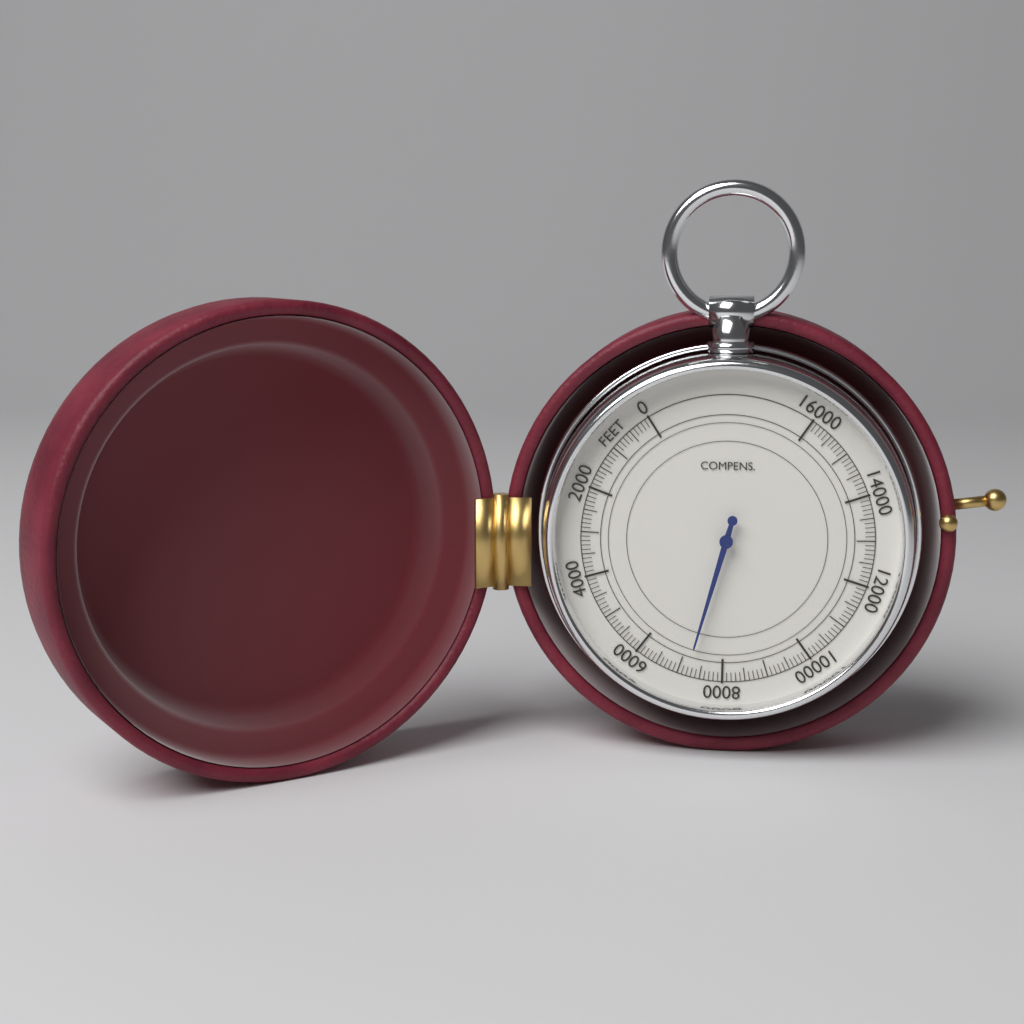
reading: 7200 feet
